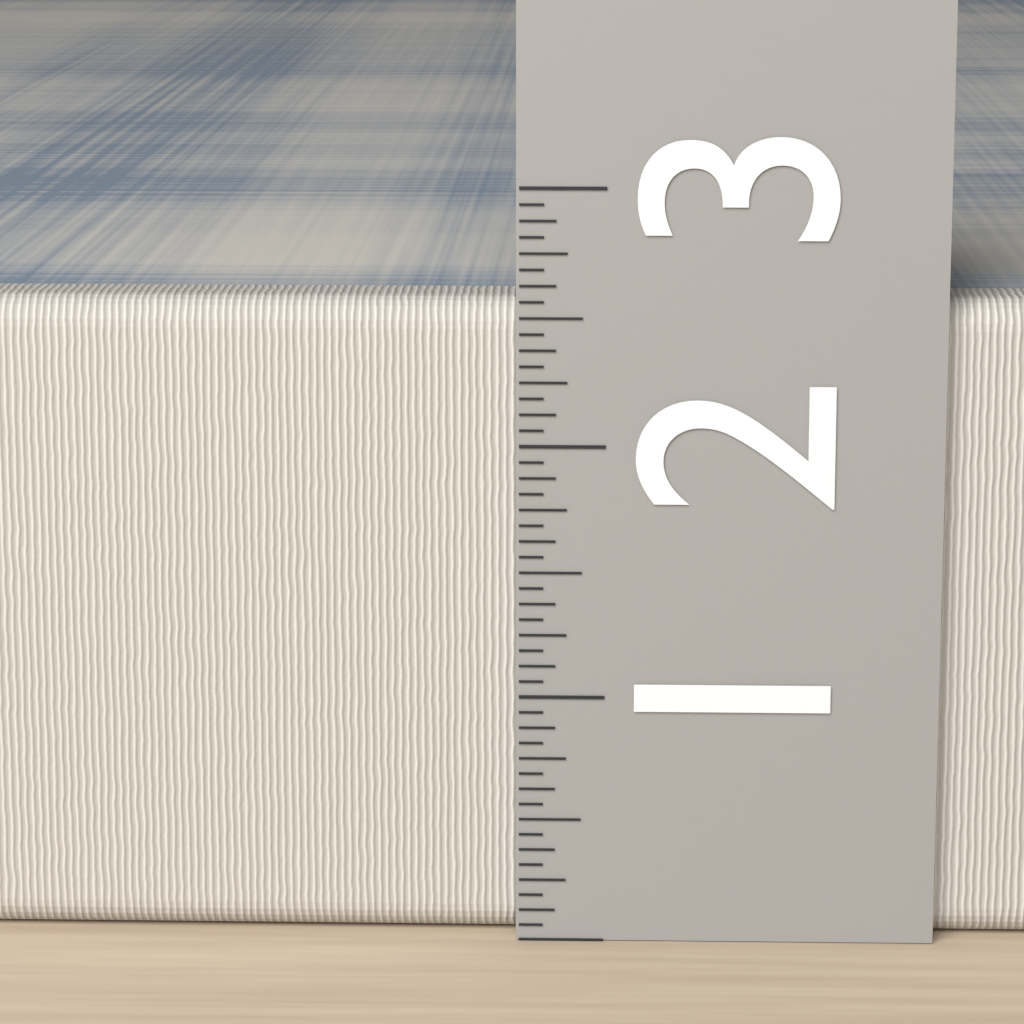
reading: 2.5625 (no unit)
